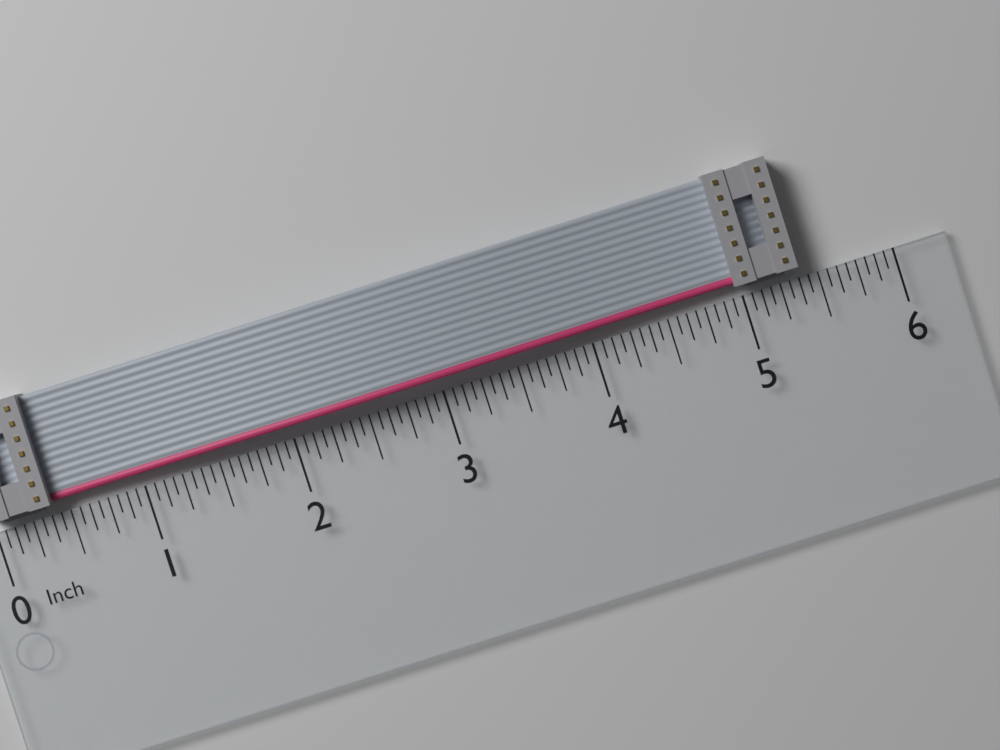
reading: 5.3750 in
